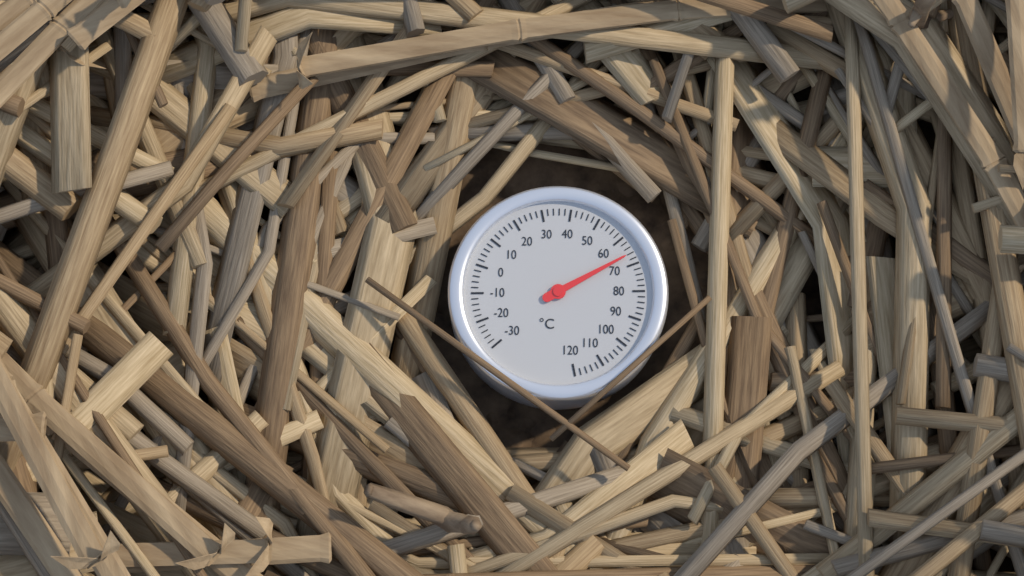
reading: 66 °C
